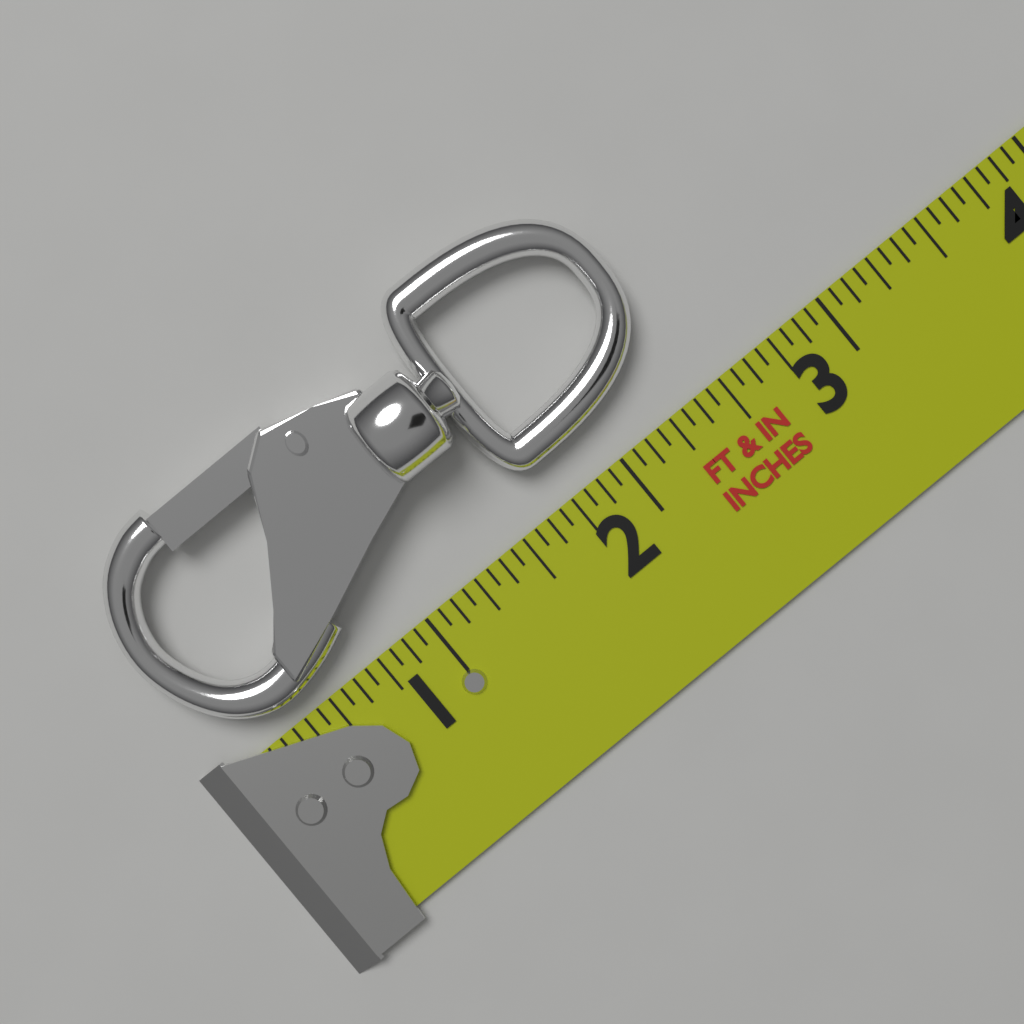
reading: 2.4375 in
